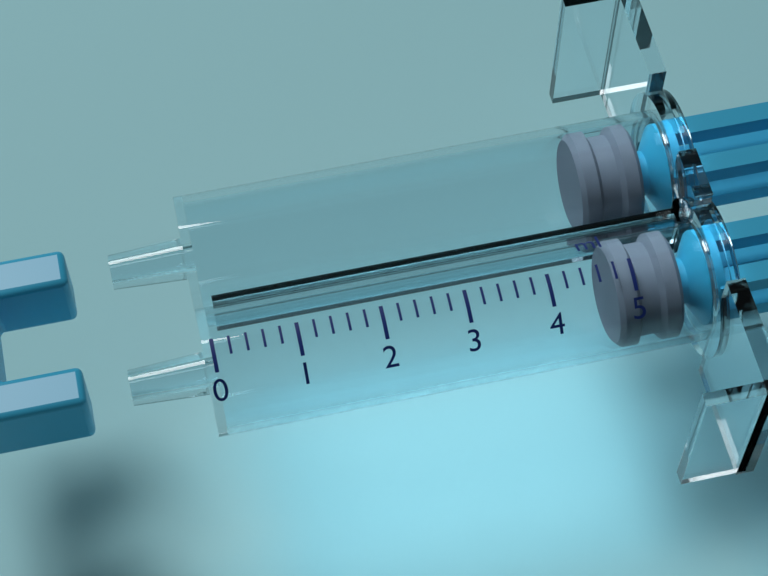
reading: 4.8 ml
